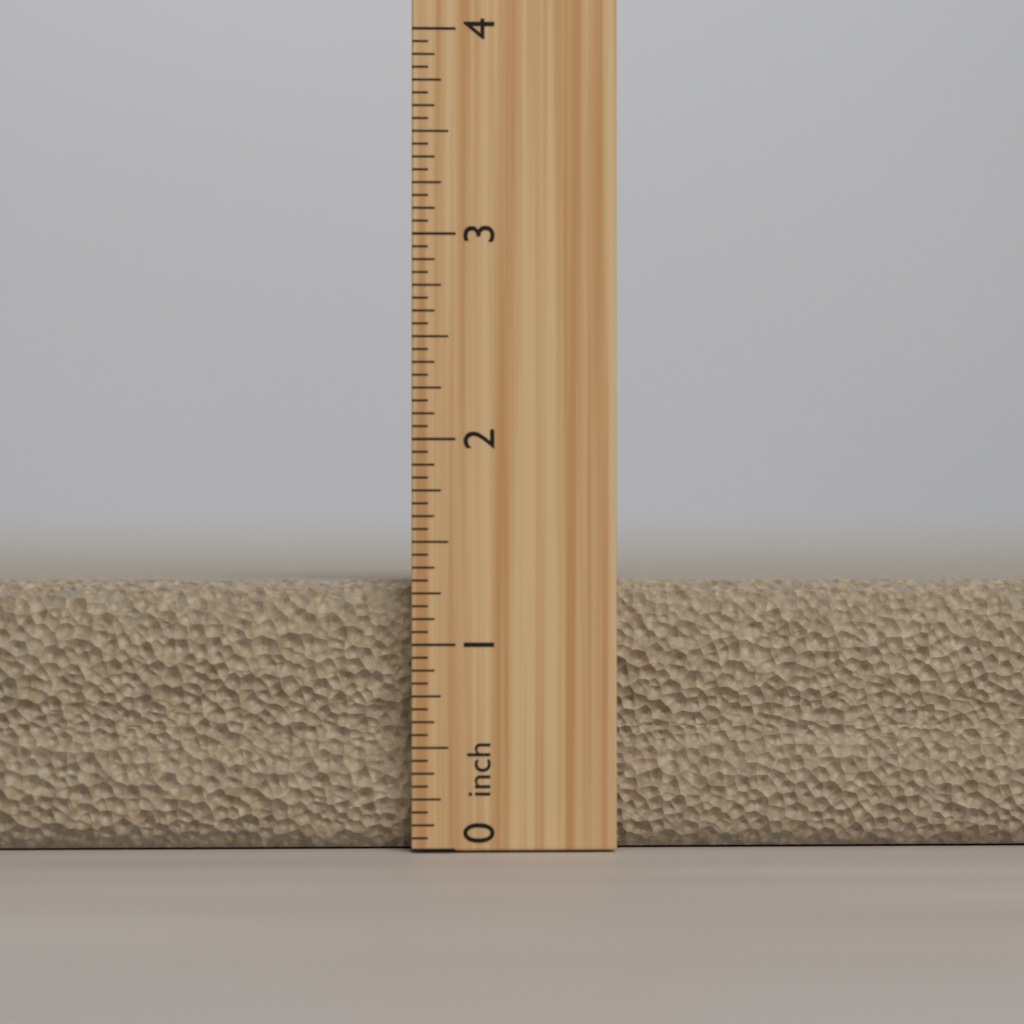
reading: 1.3125 inch
